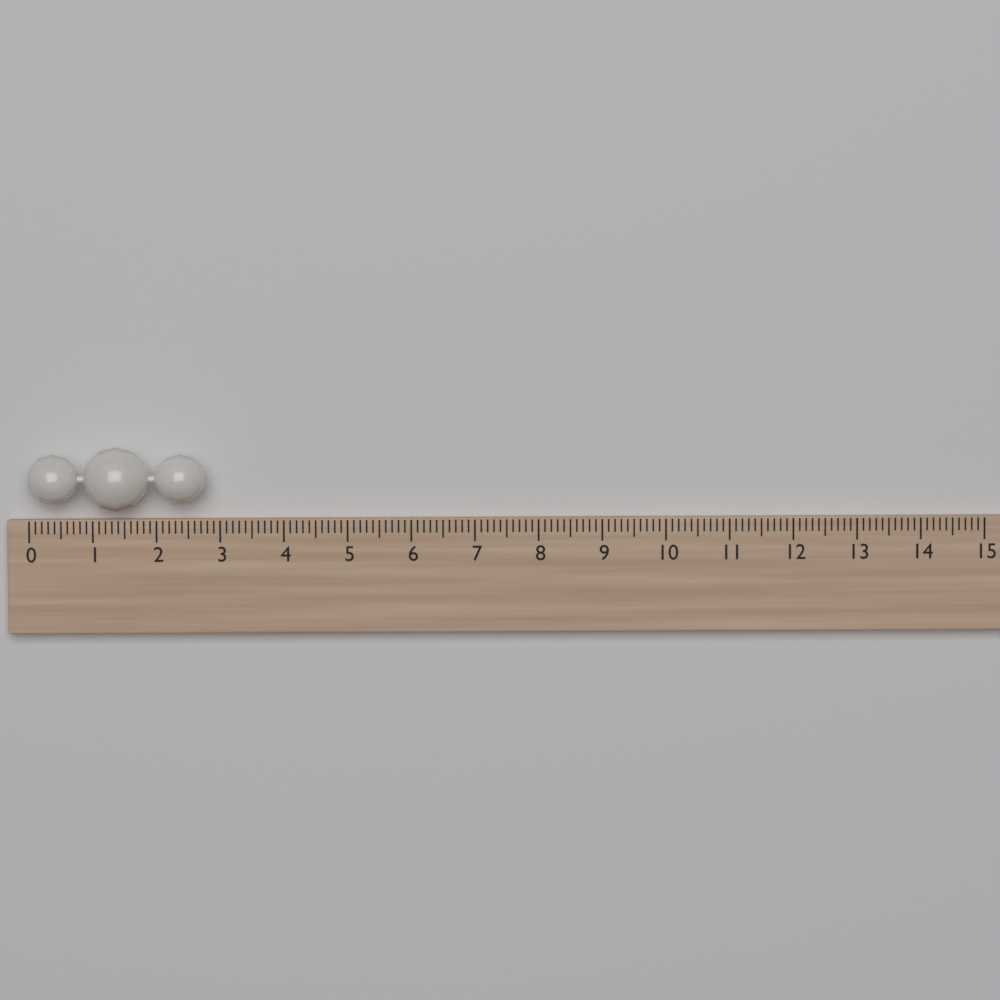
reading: 2.8 (no unit)
